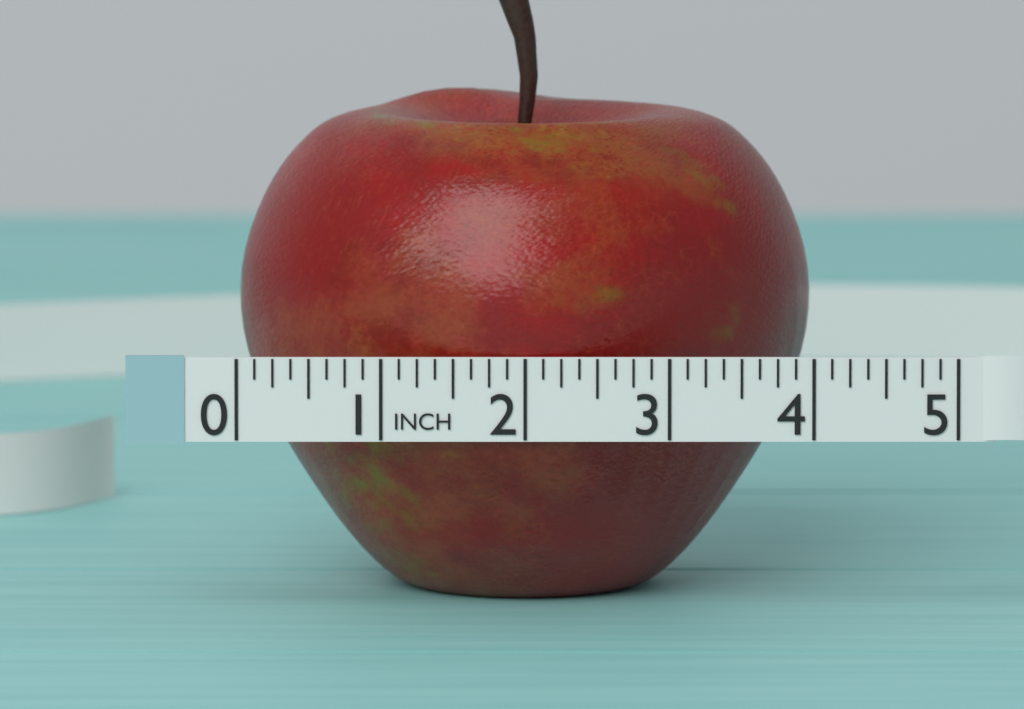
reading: 4.000 in
